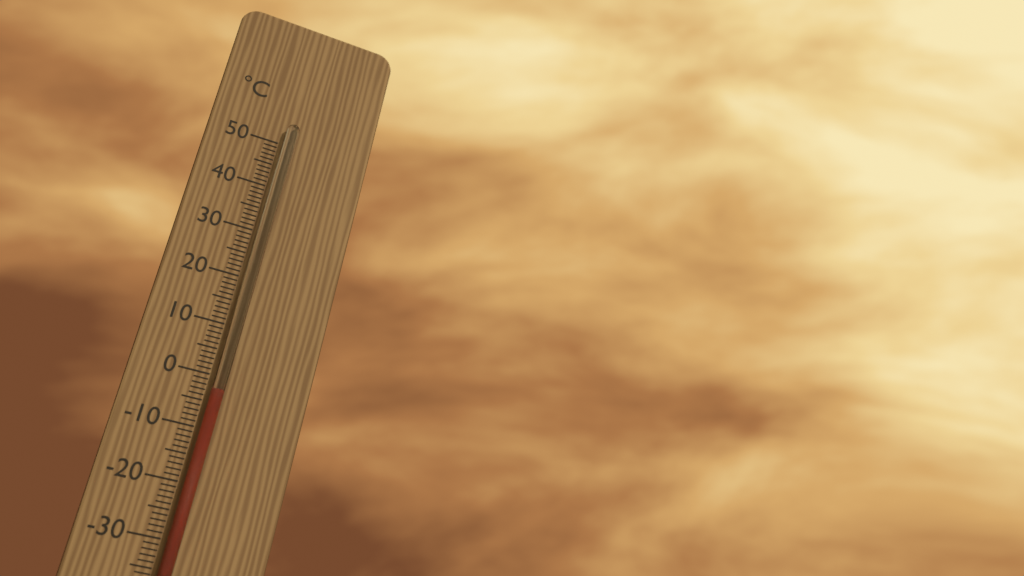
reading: -3 °C
